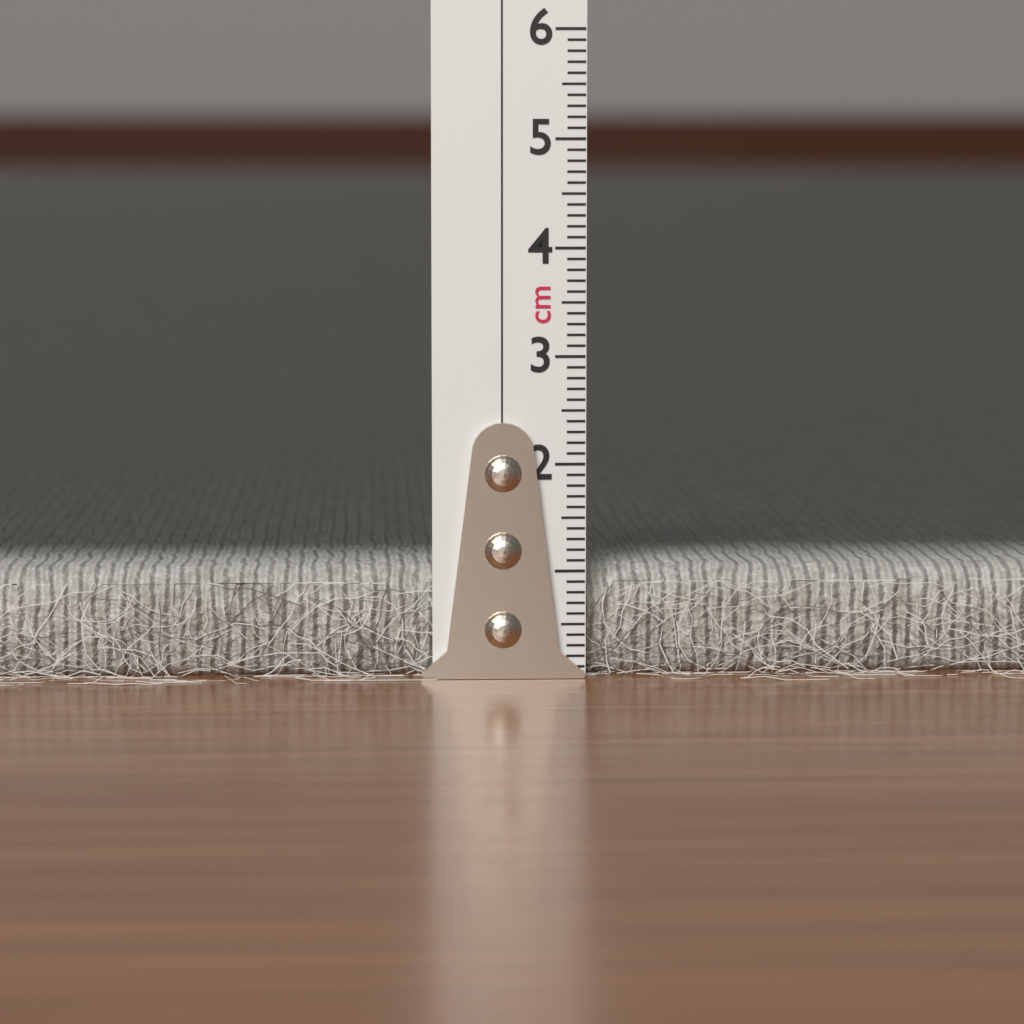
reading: 1.0 cm
